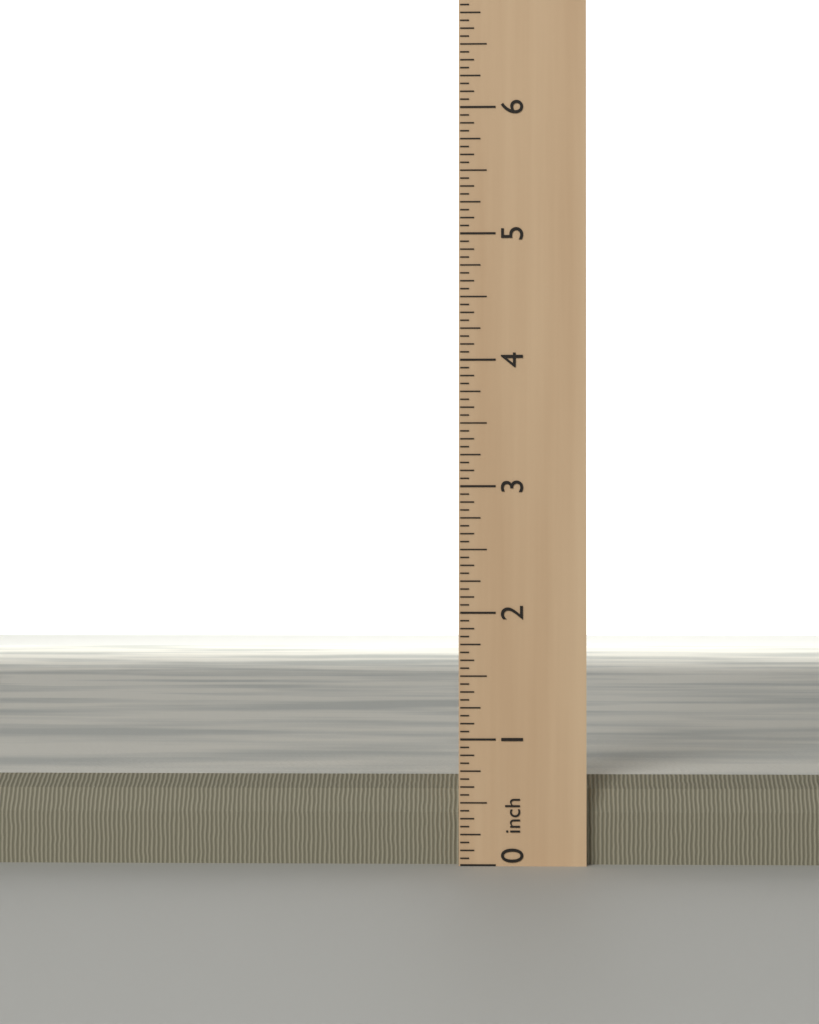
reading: 0.6875 inch
